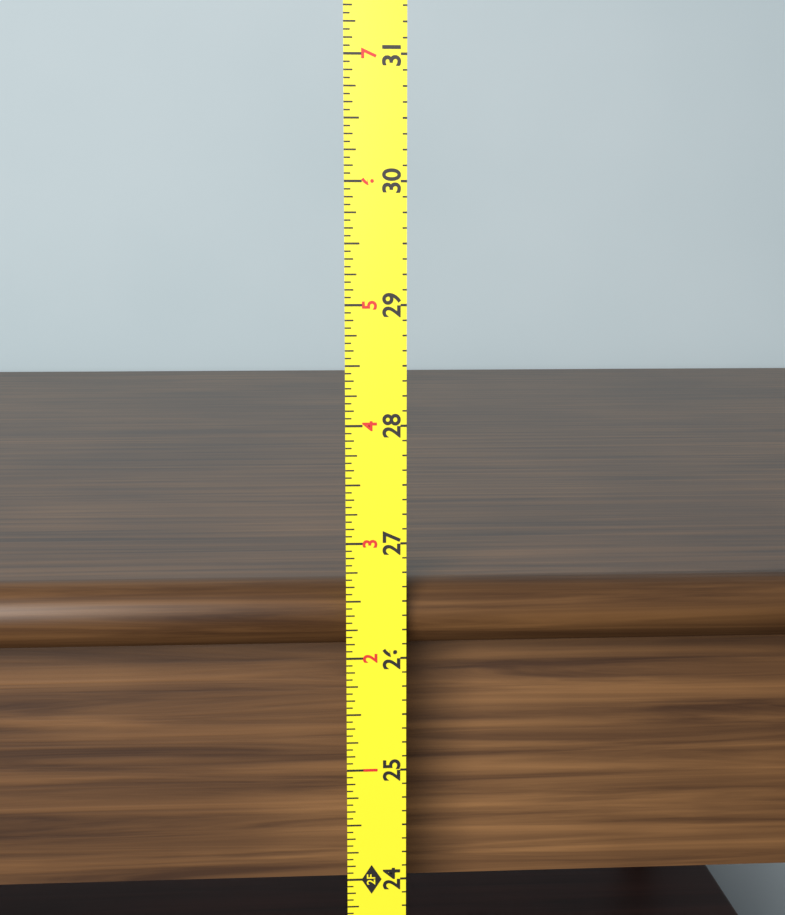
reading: 26.6250 in
